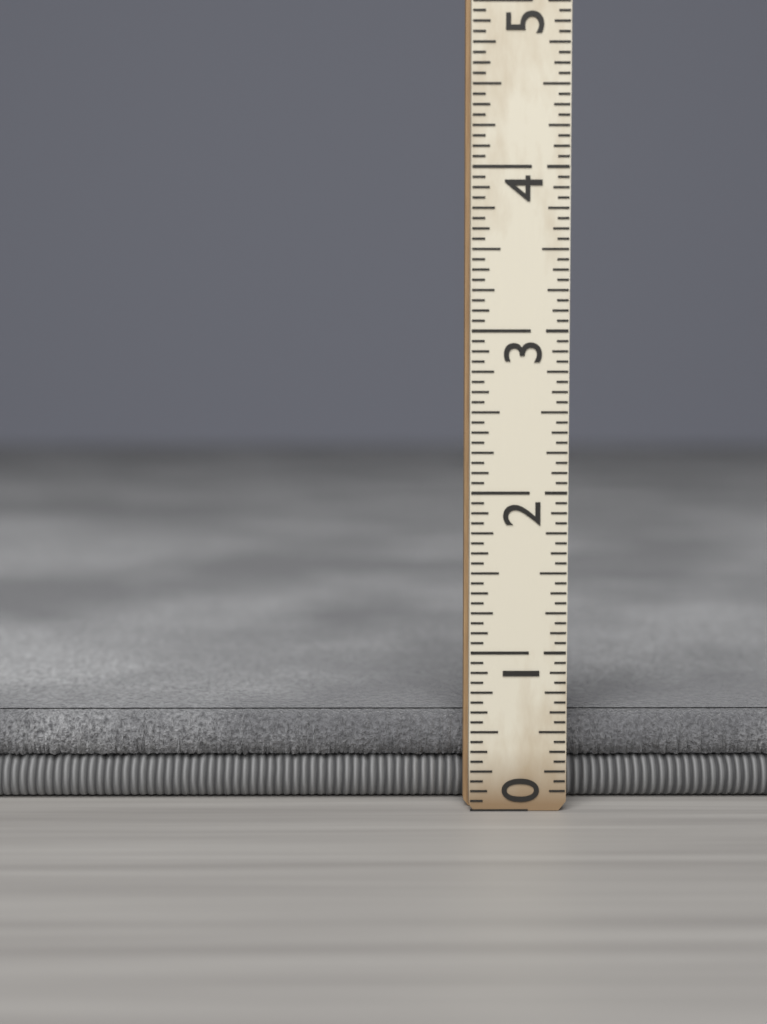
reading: 0.5625 (no unit)
